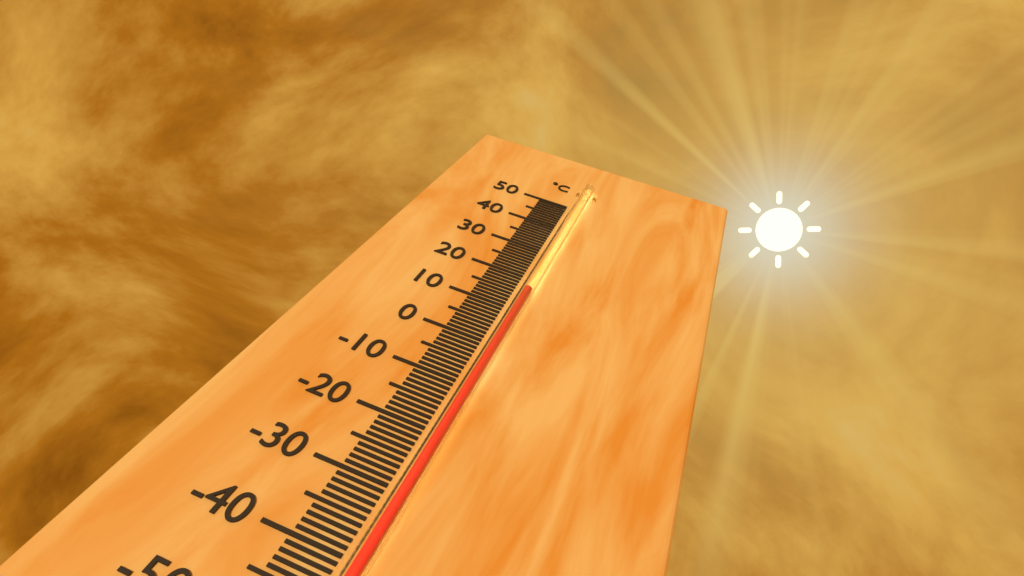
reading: 15 °C
